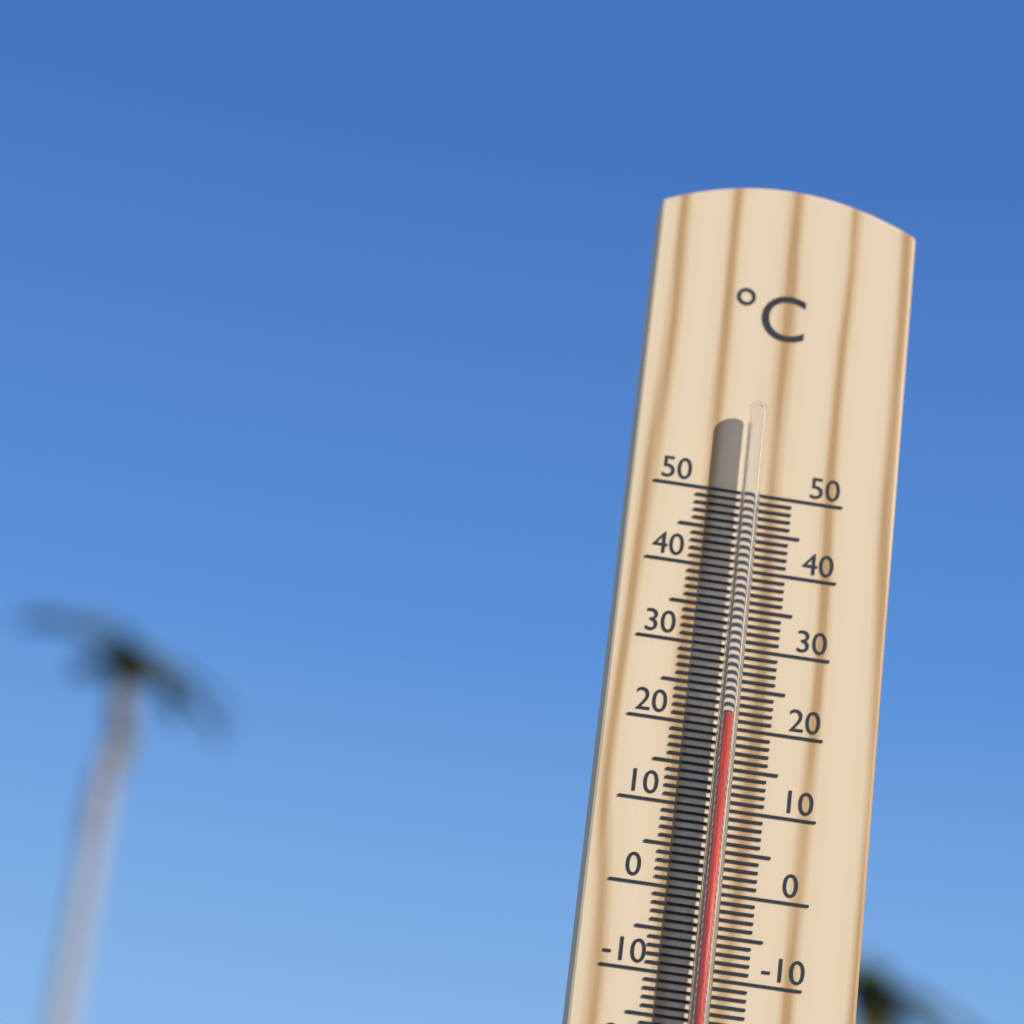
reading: 21 °C
